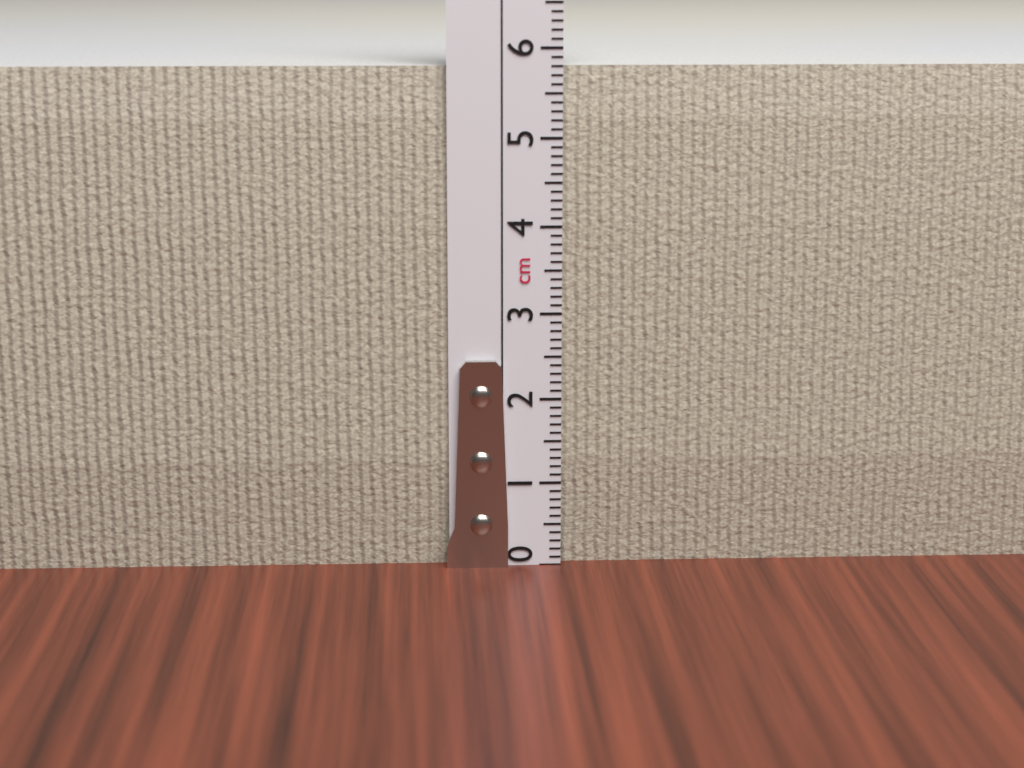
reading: 5.8 cm
